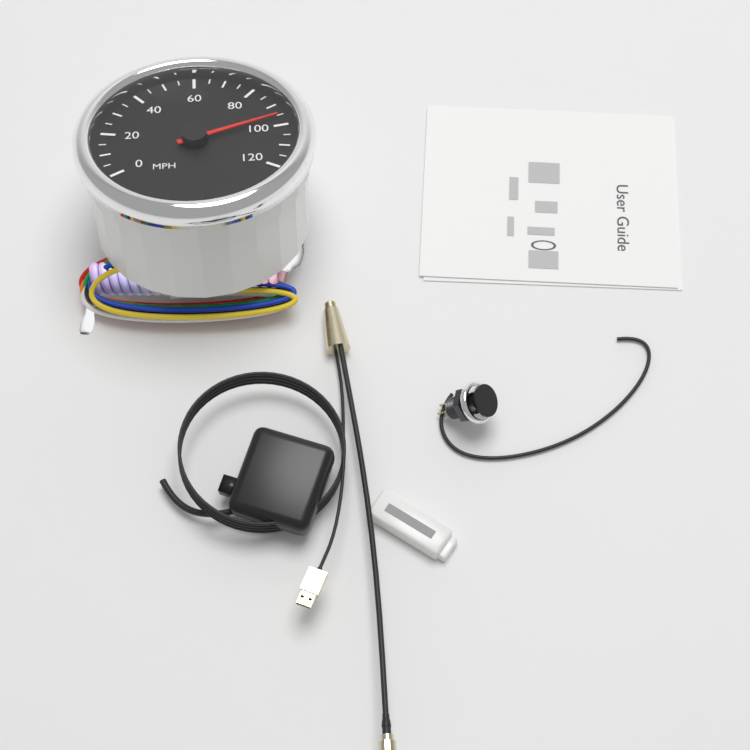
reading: 95 MPH
